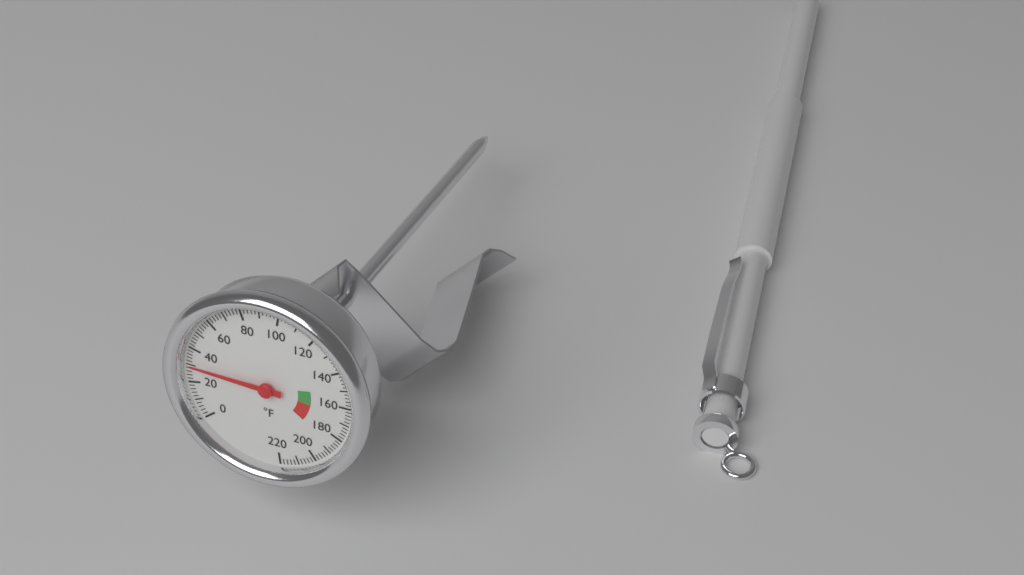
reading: 30 °F
